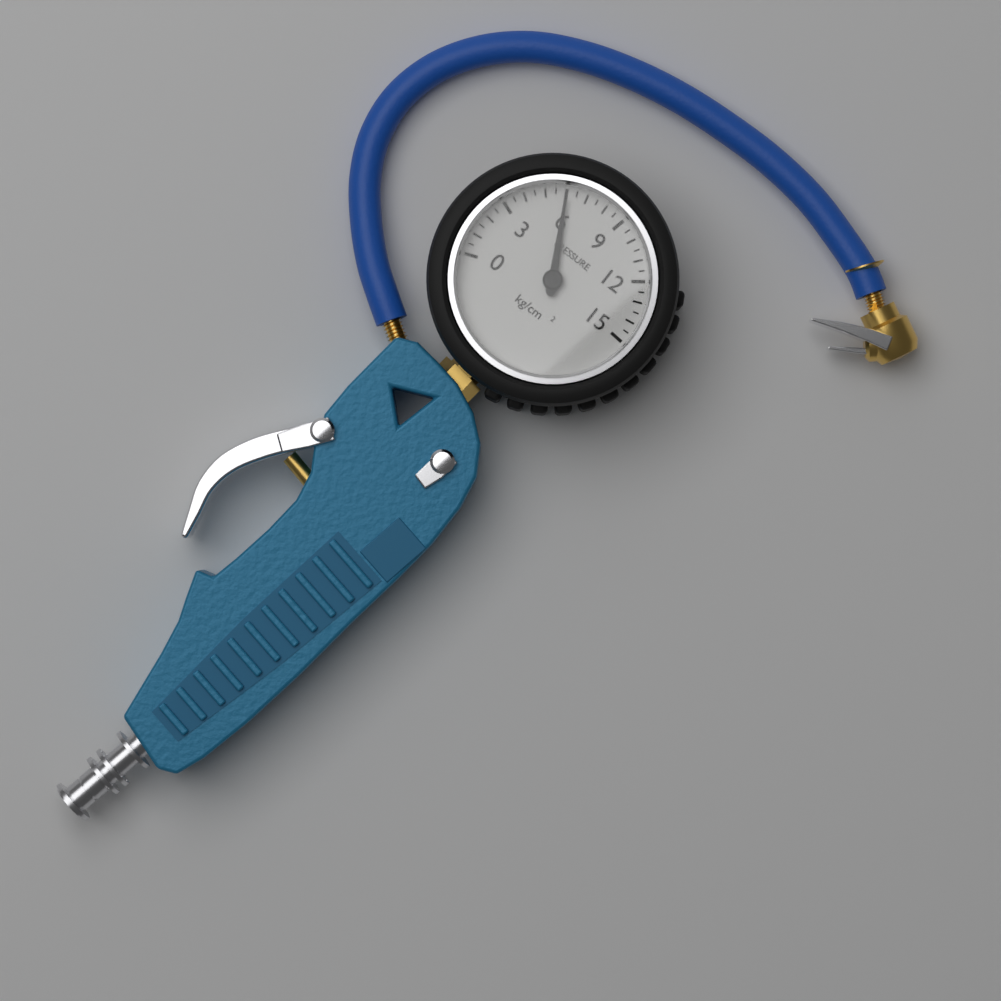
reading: 6.0 kg/cm²
